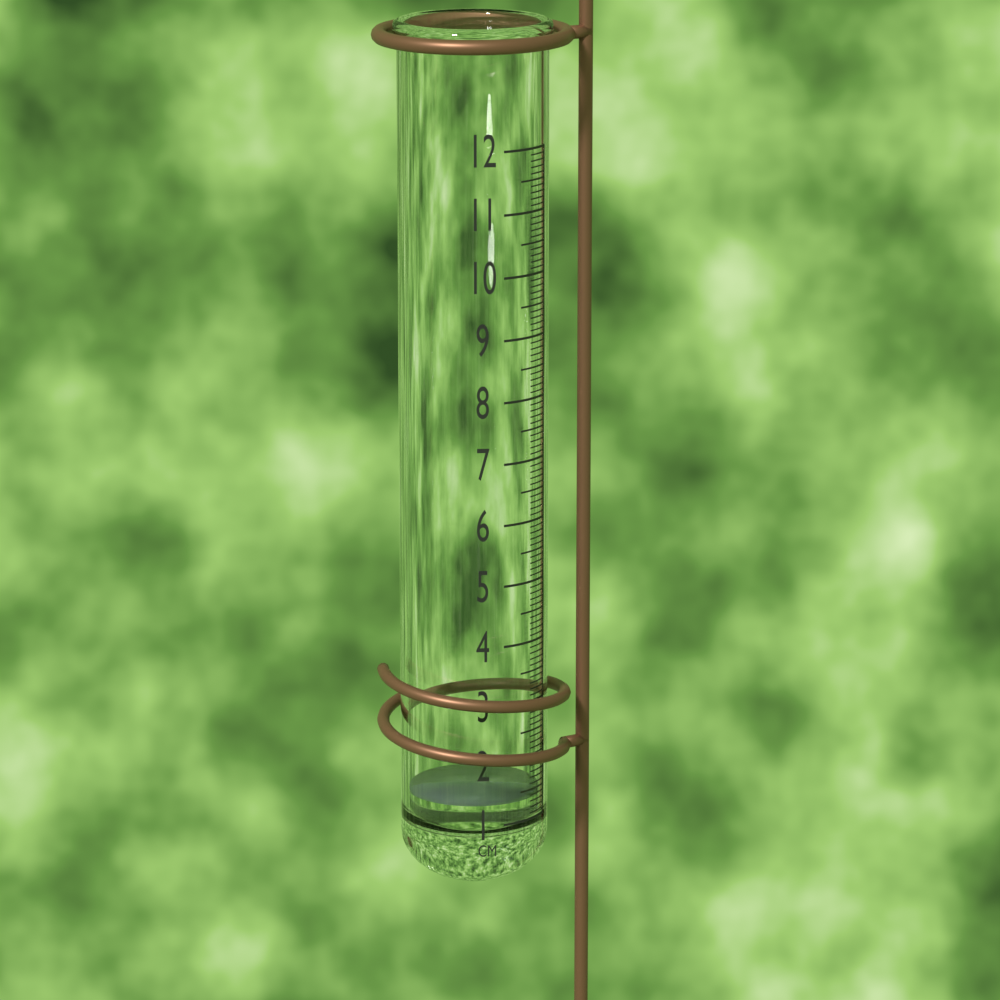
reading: 1.4 cm
